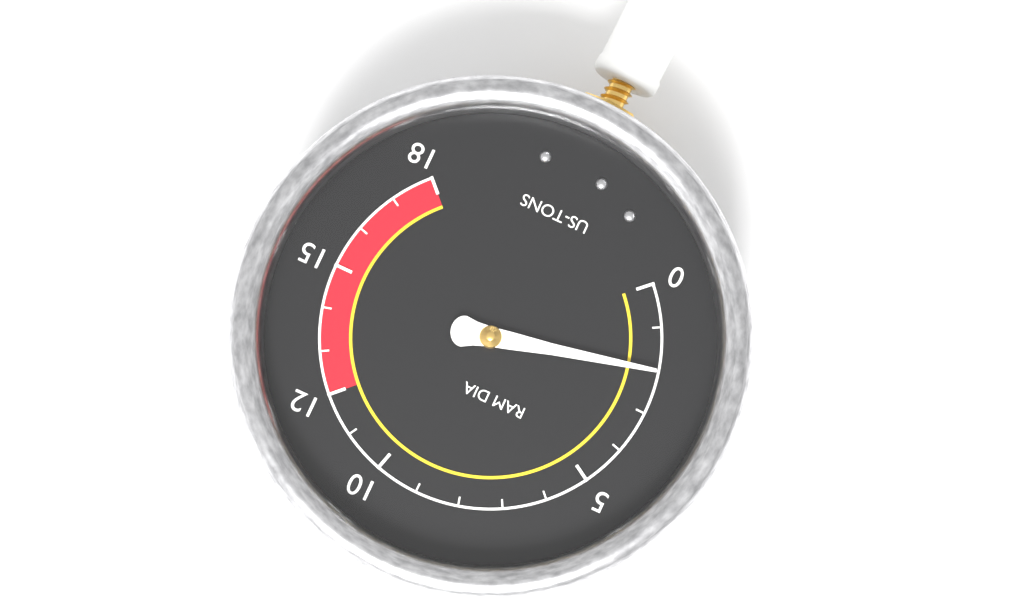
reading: 2 US-TONS
